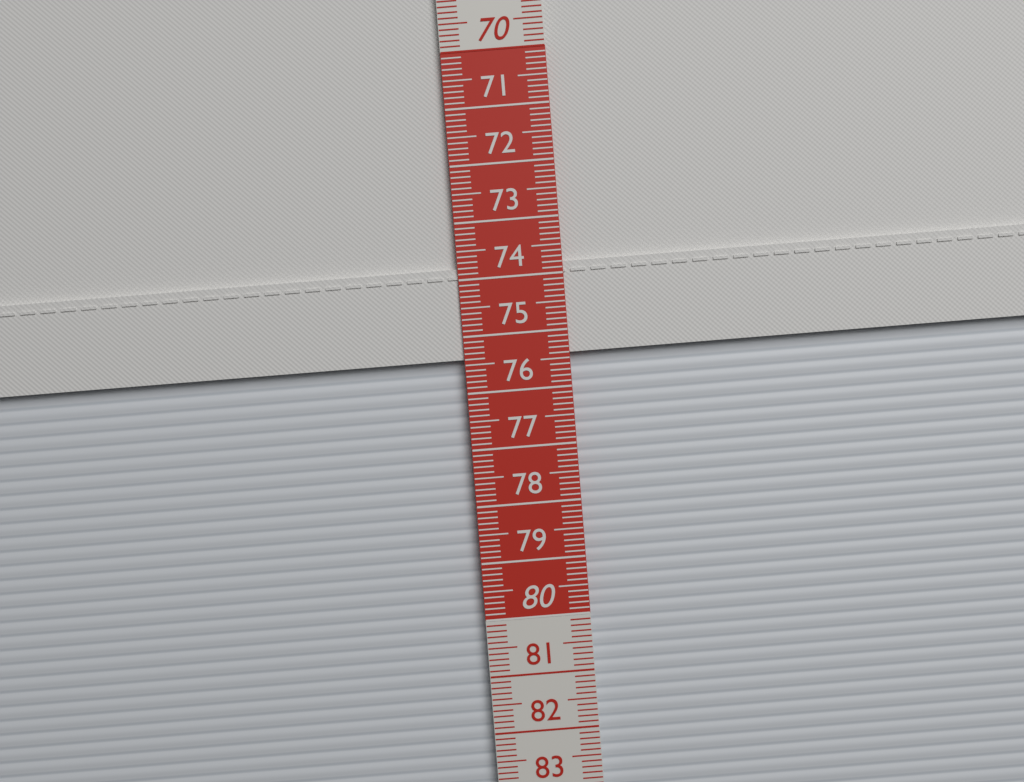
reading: 75.4 cm
